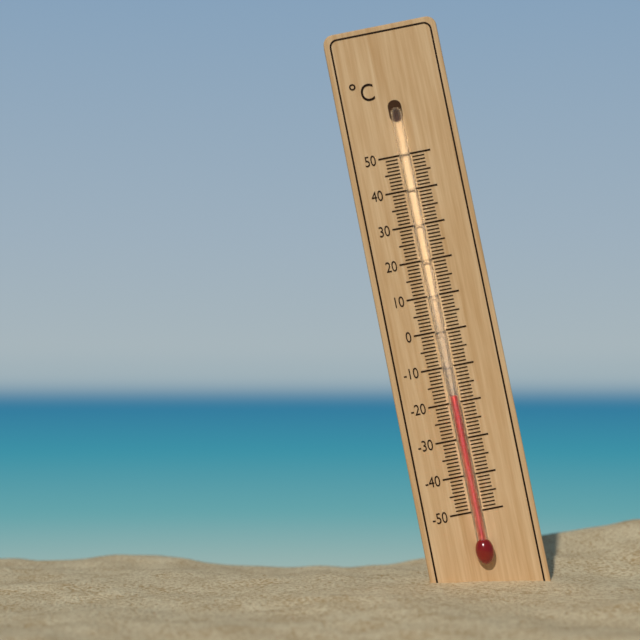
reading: -18 °C
